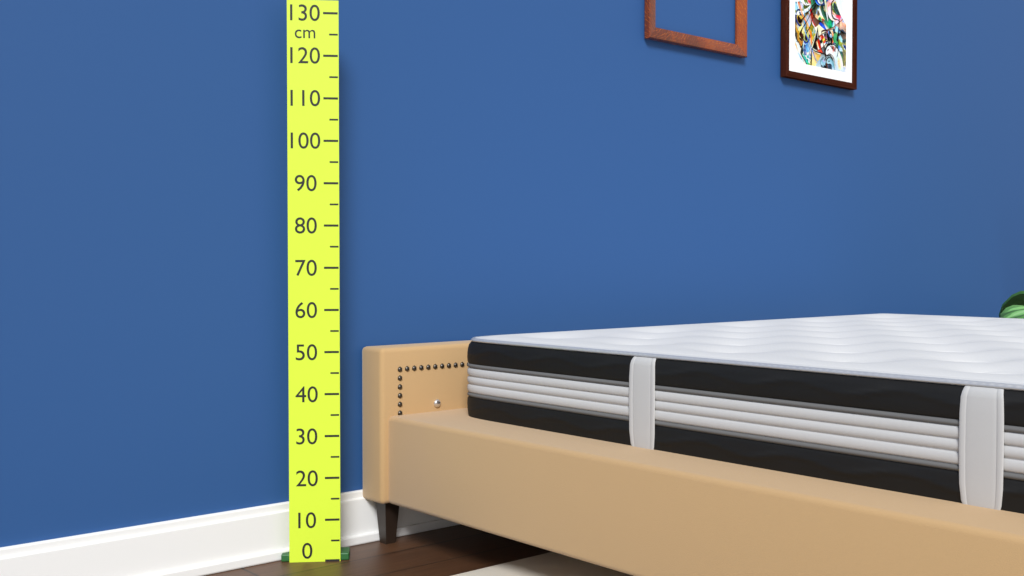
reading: 50 cm
